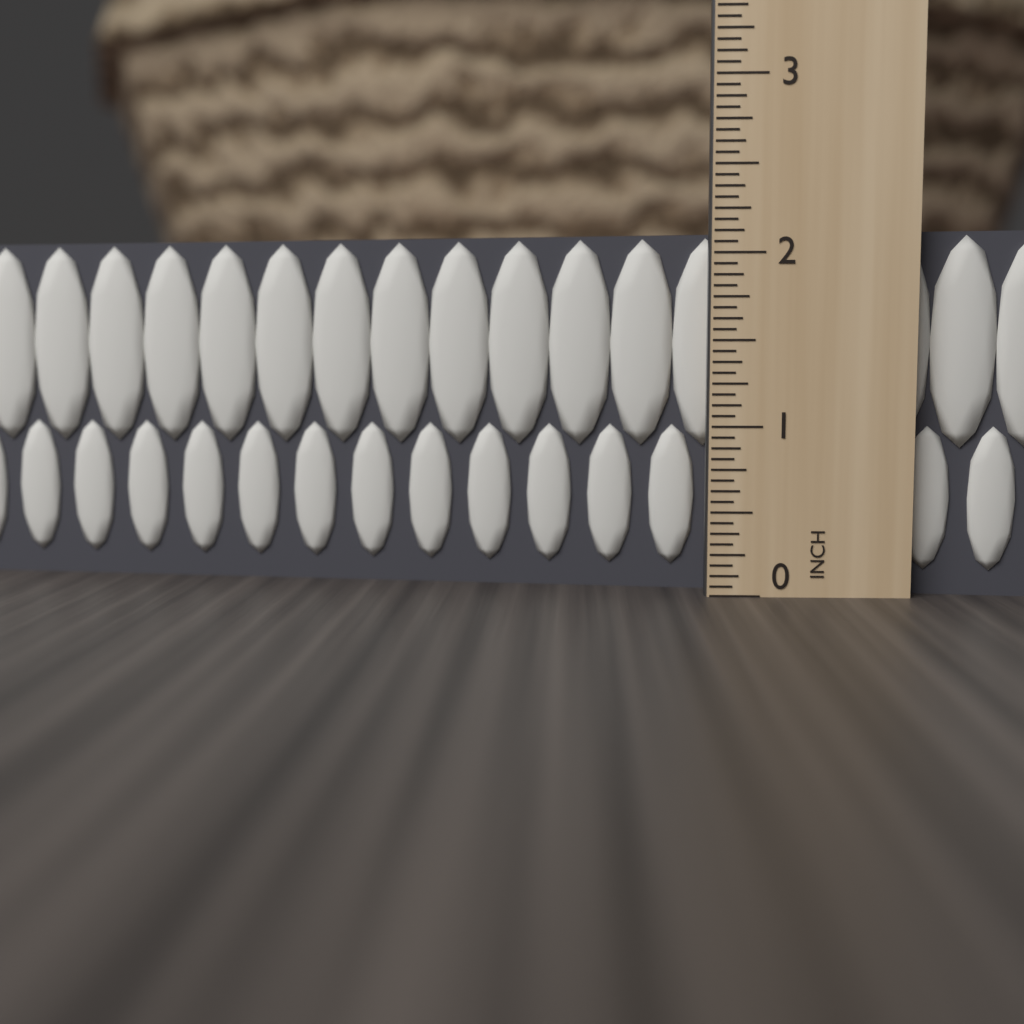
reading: 2.1250 in
